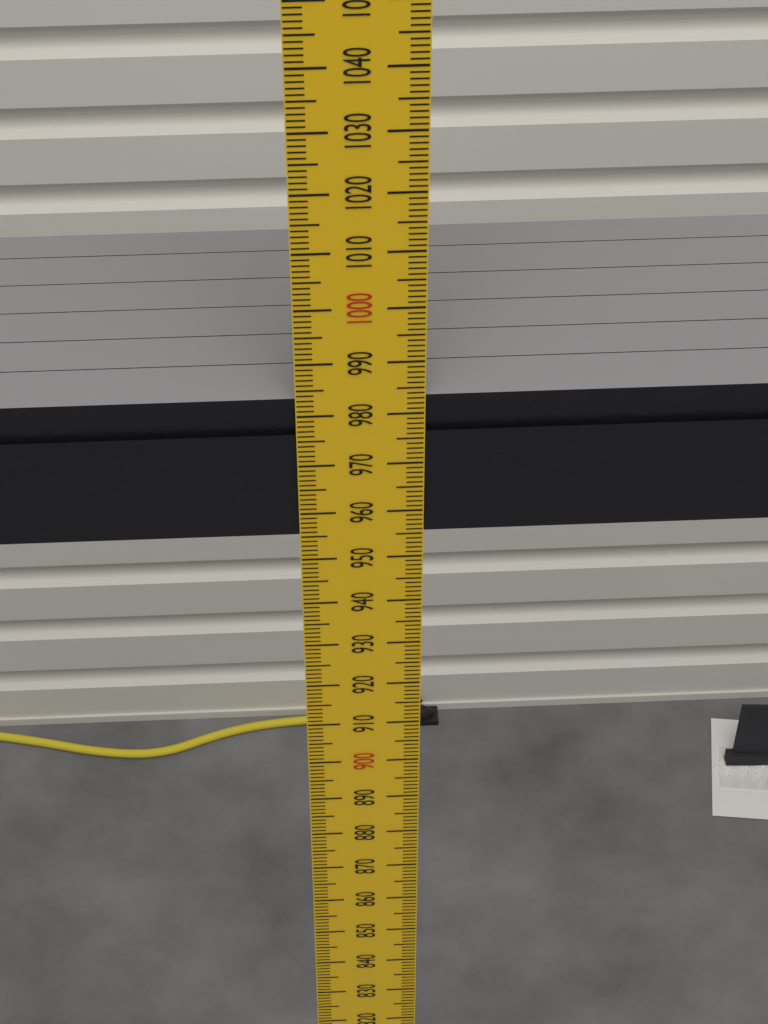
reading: 983 mm
